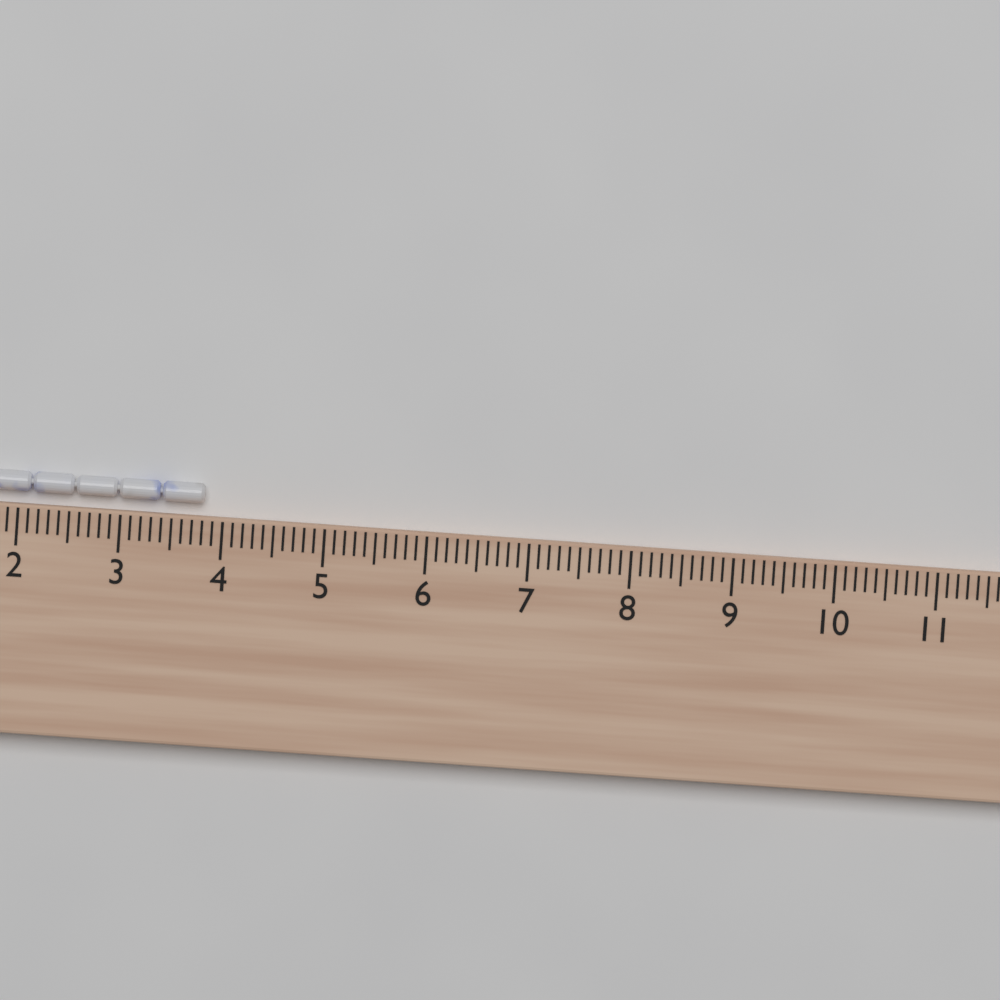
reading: 3.8 cm
